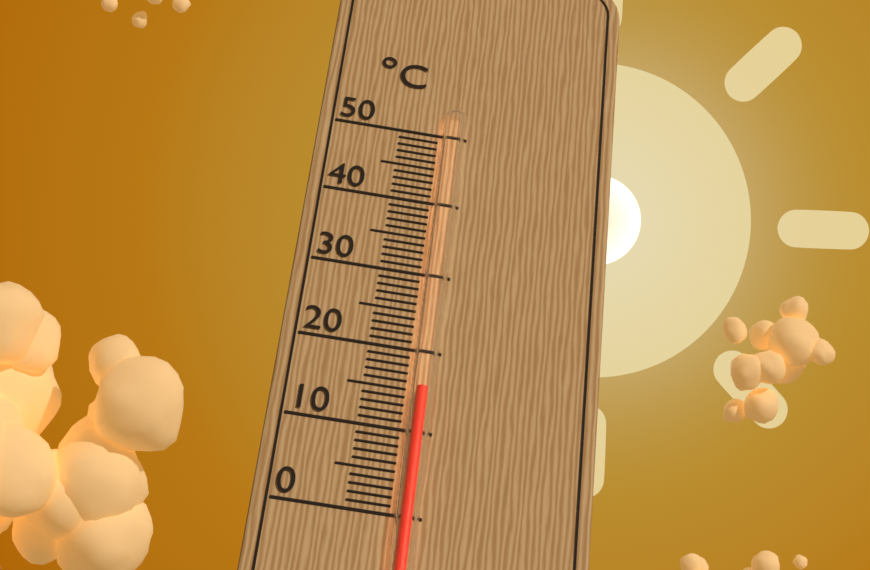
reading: 15 °C
